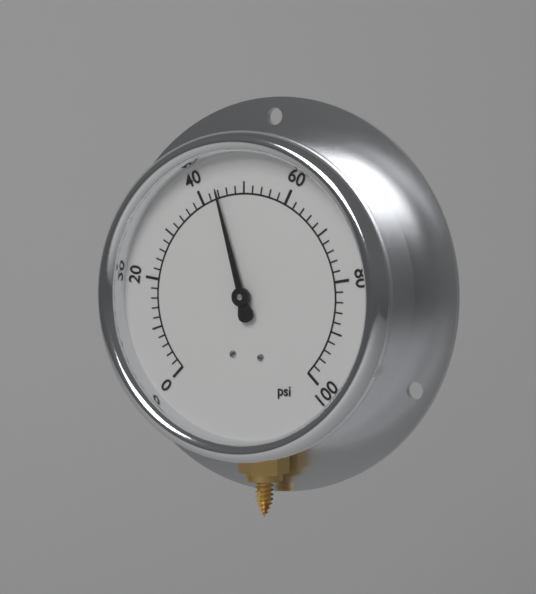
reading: 44 psi
